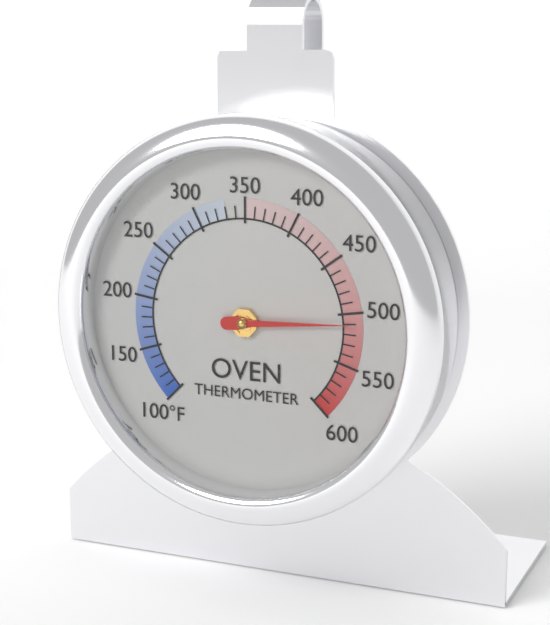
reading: 510 °F
